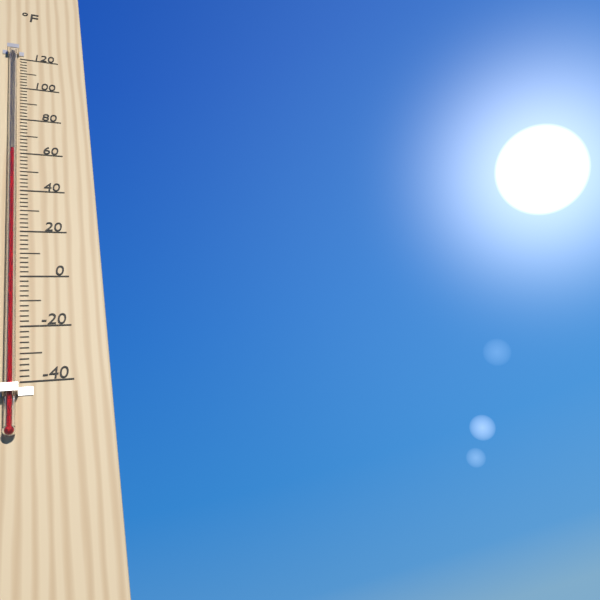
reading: 60 °F
